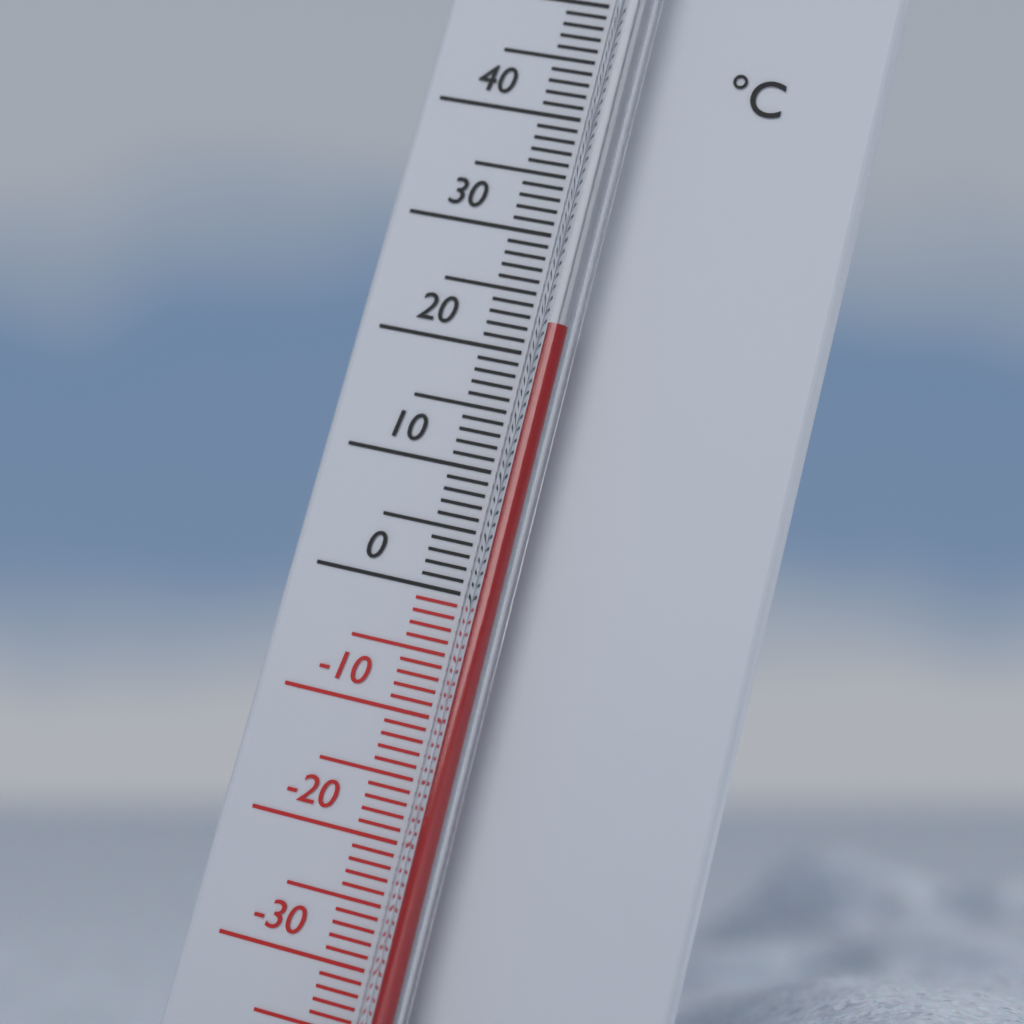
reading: 22 °C
